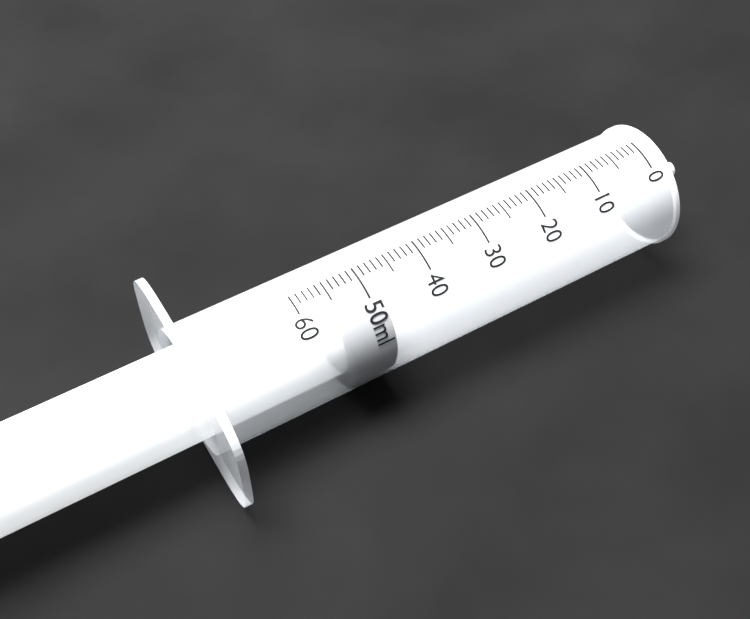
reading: 48 ml
